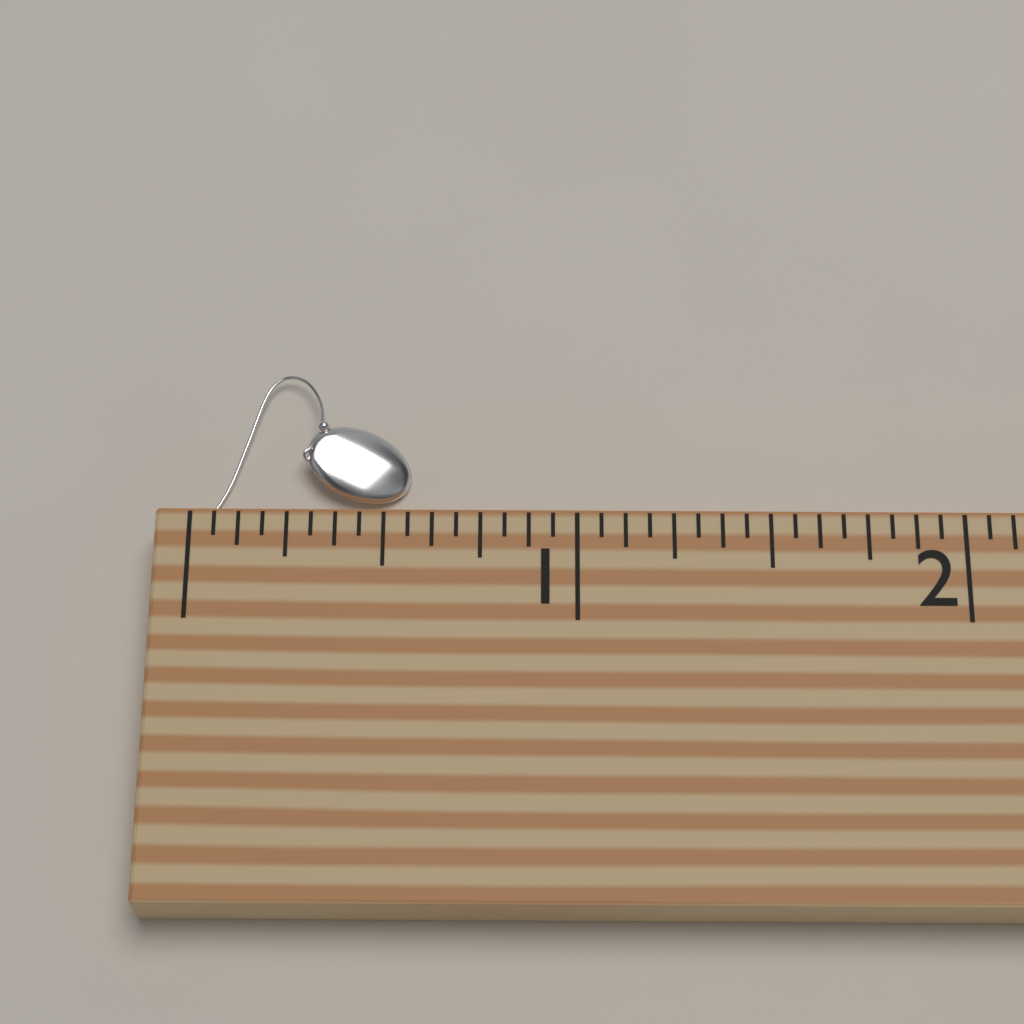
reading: 0.5625 (no unit)
